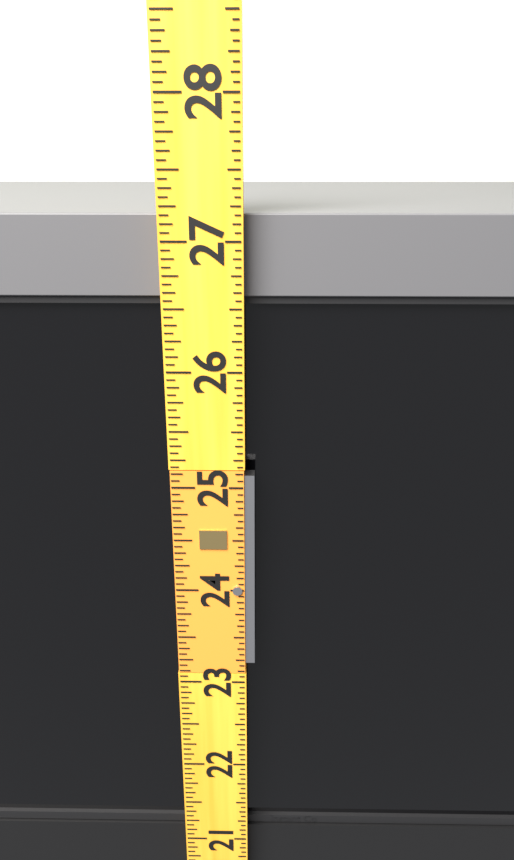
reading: 27.1875 (no unit)
